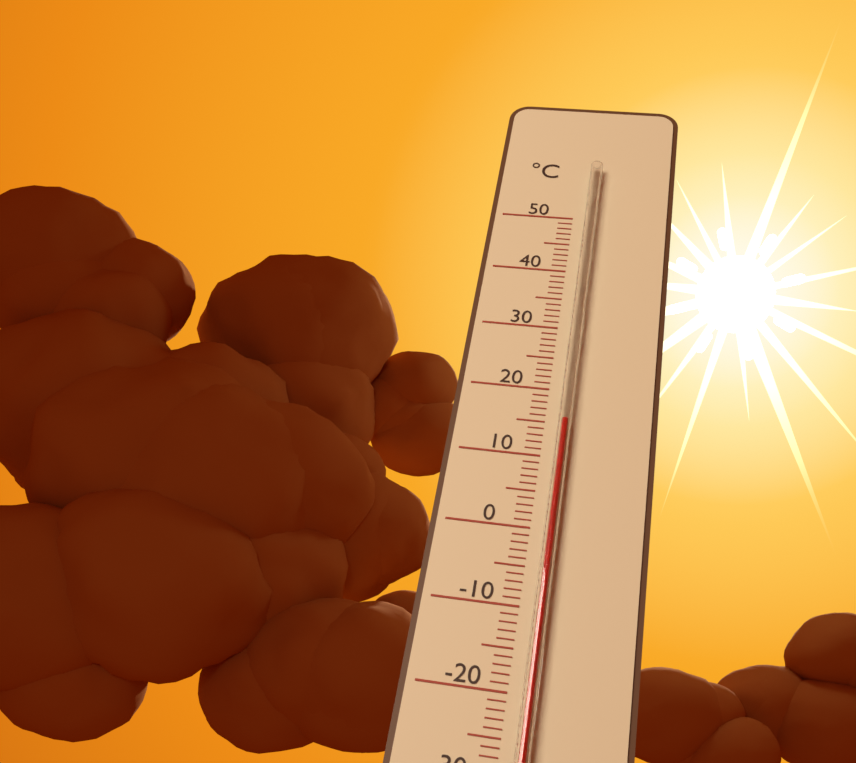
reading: 15 °C
